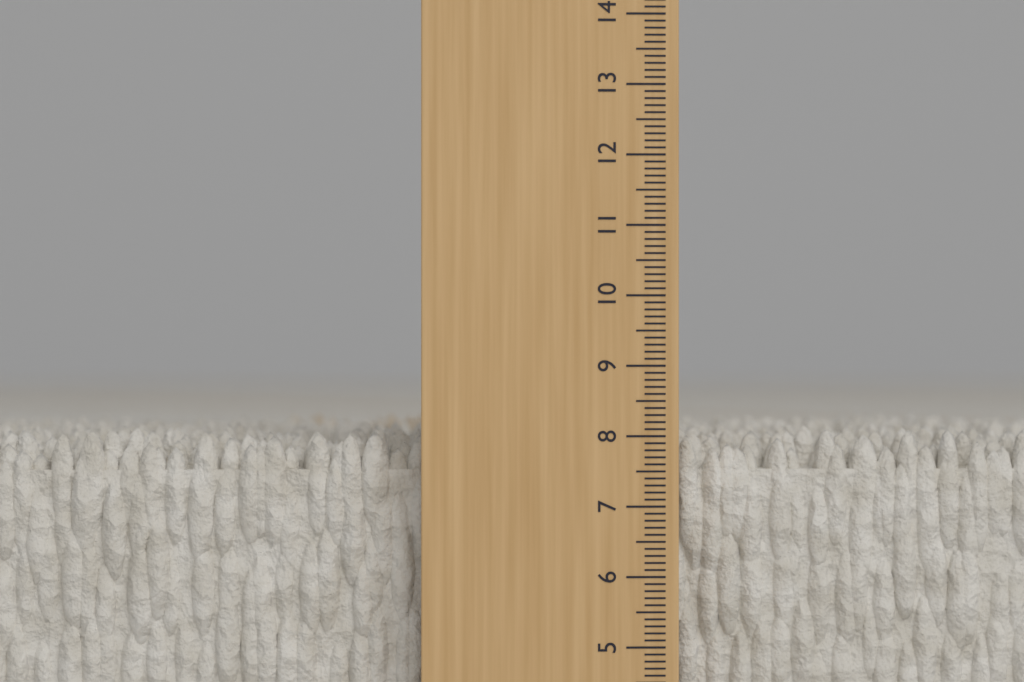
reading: 8.1 cm
